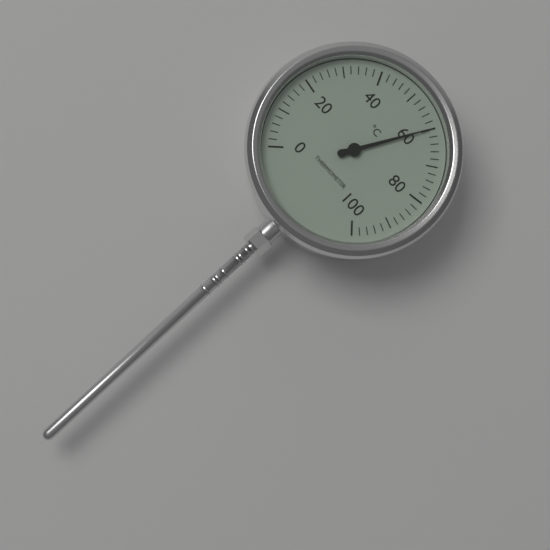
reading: 60 °C
